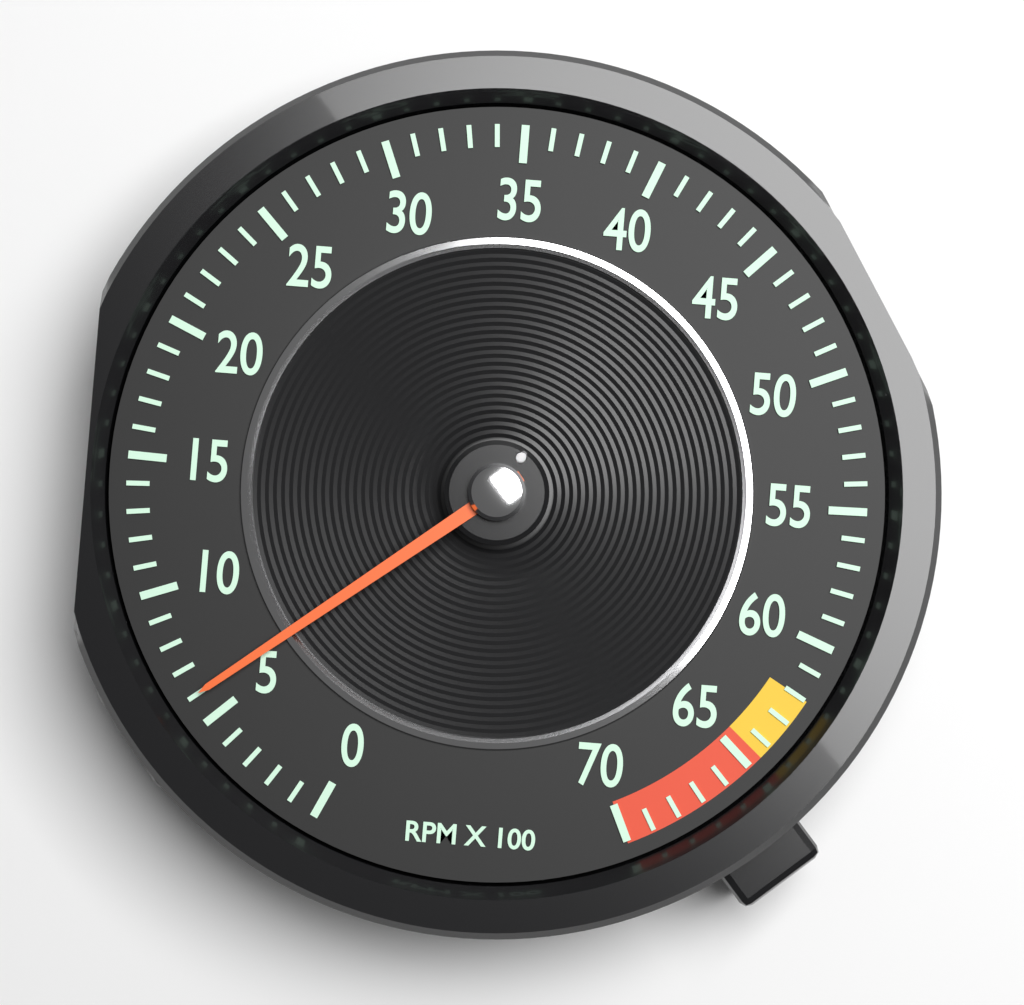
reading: 6 RPM x 100
